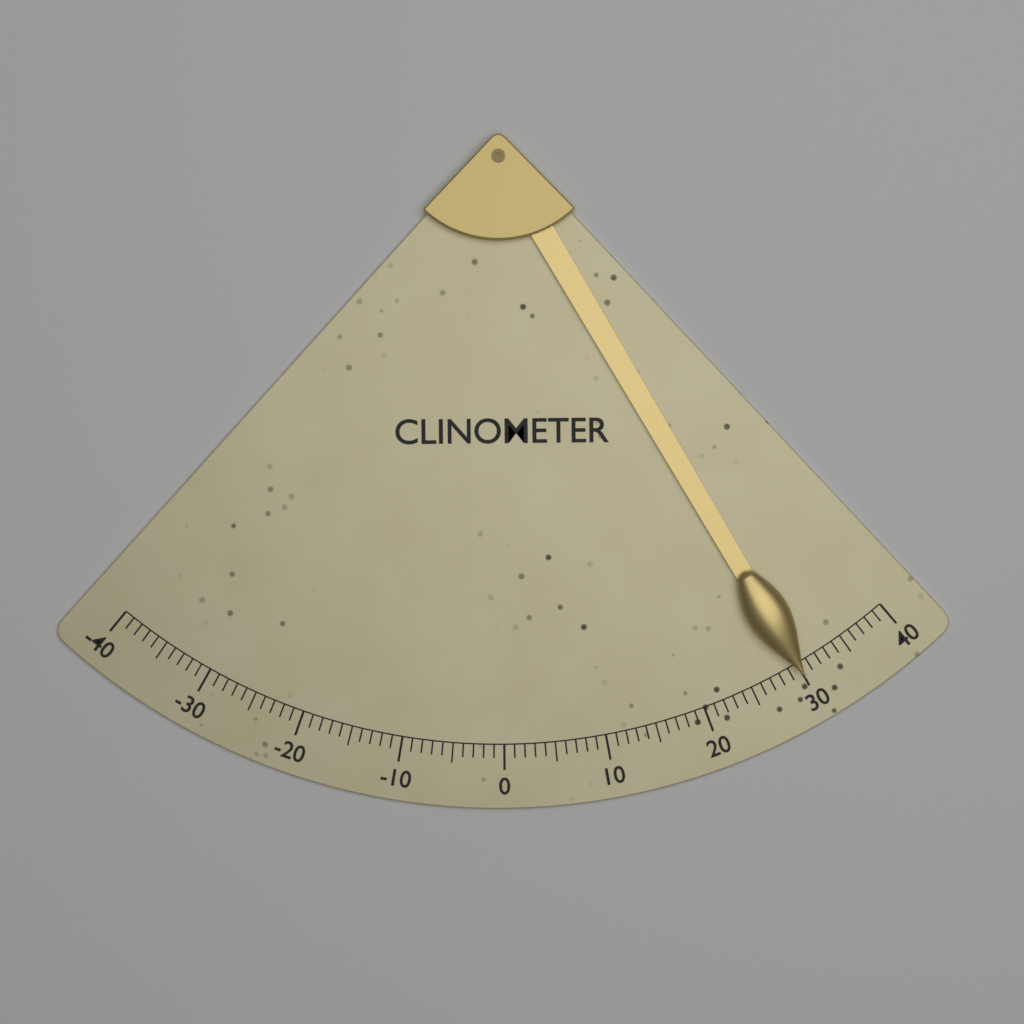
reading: 30 (no unit)
